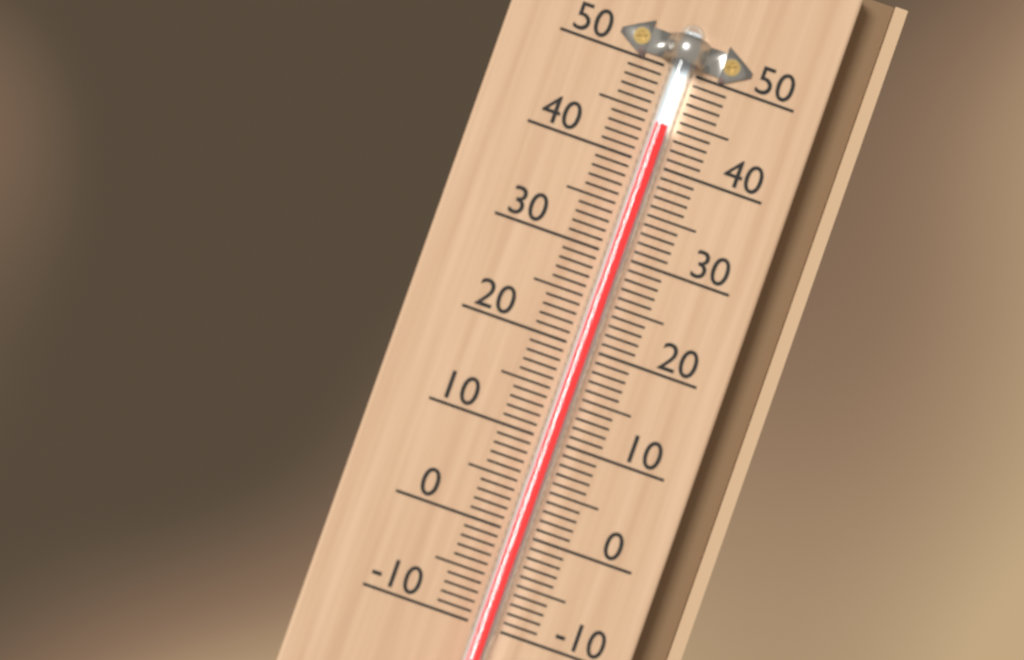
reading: 44 (no unit)
